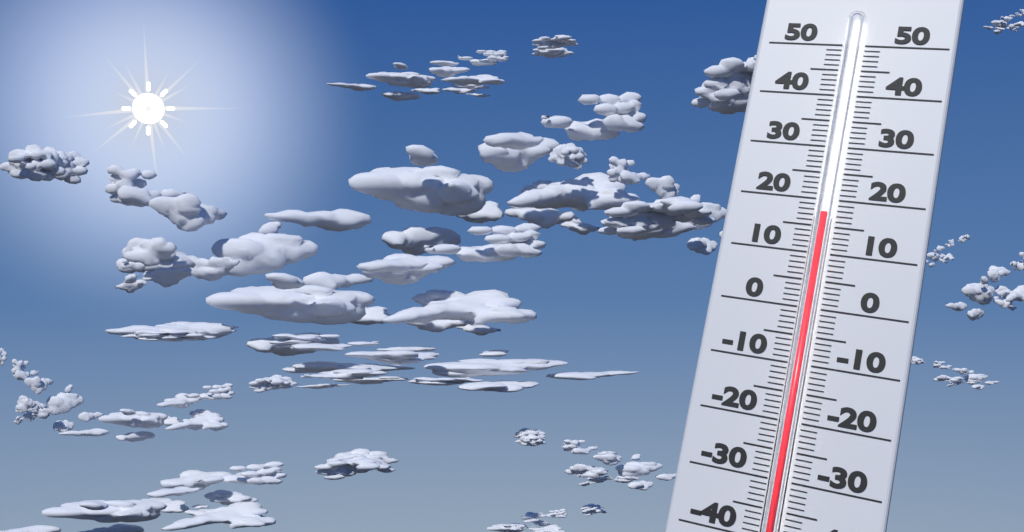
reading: 17 (no unit)
